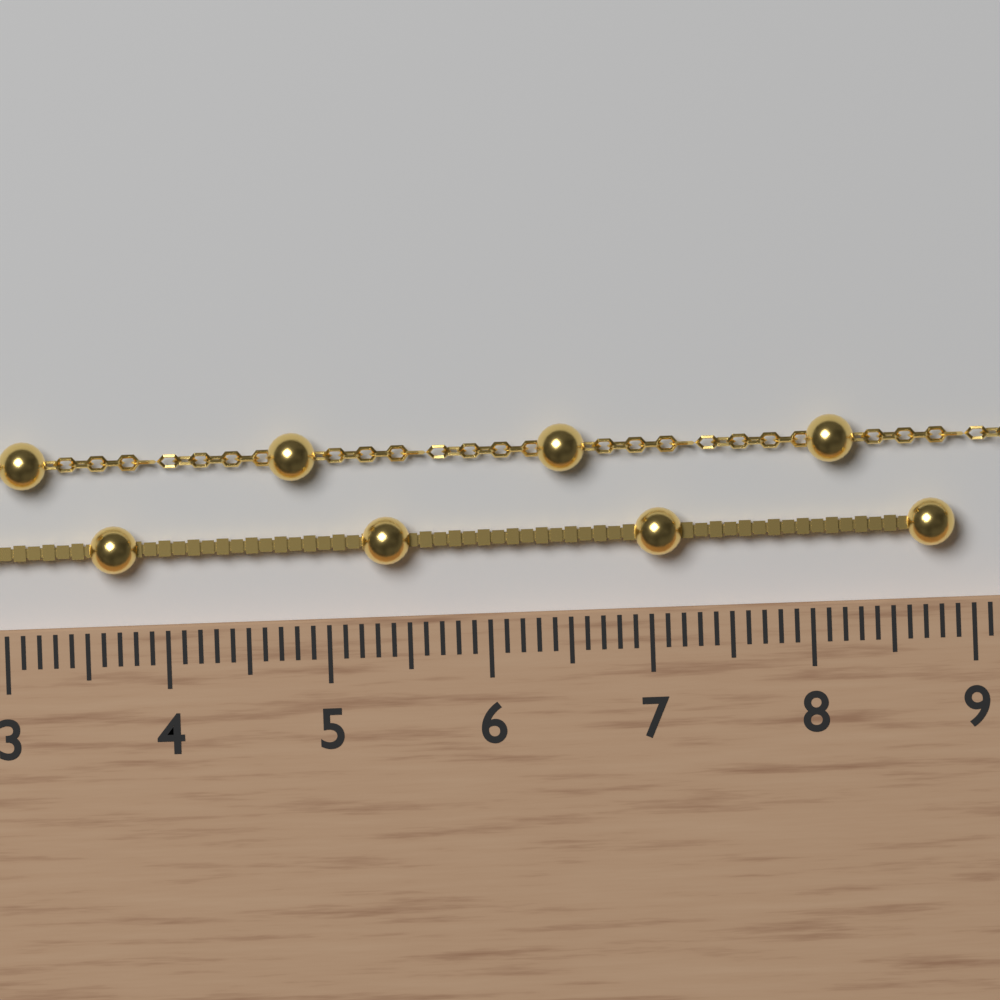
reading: 8.9 cm
